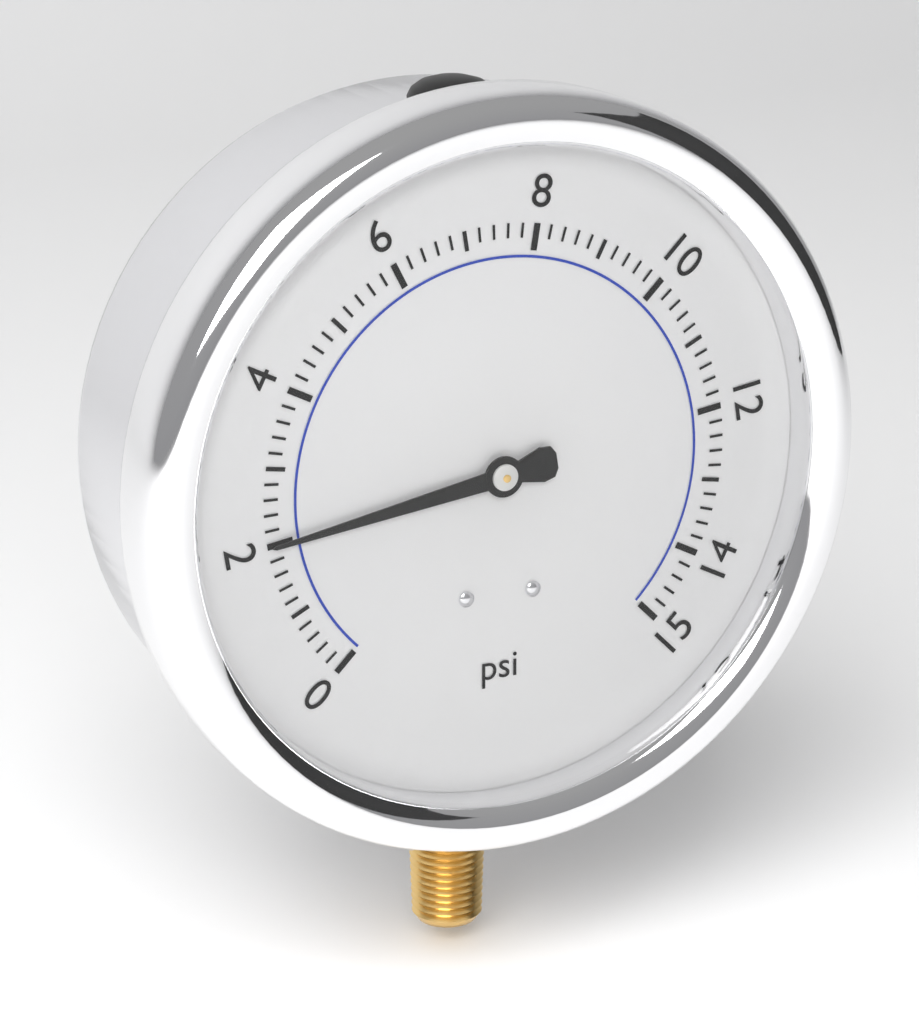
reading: 2.0 psi
